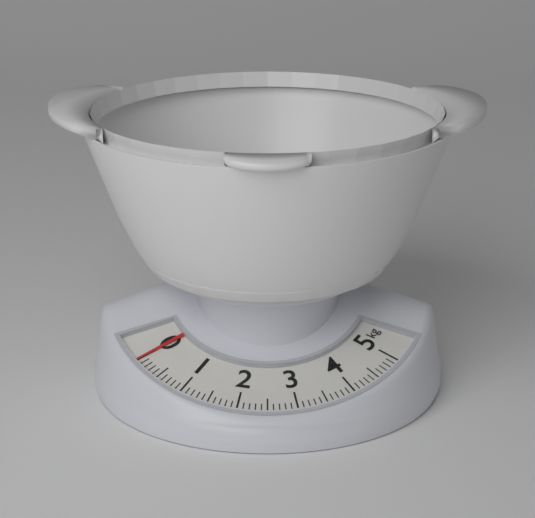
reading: 0.0 kg
